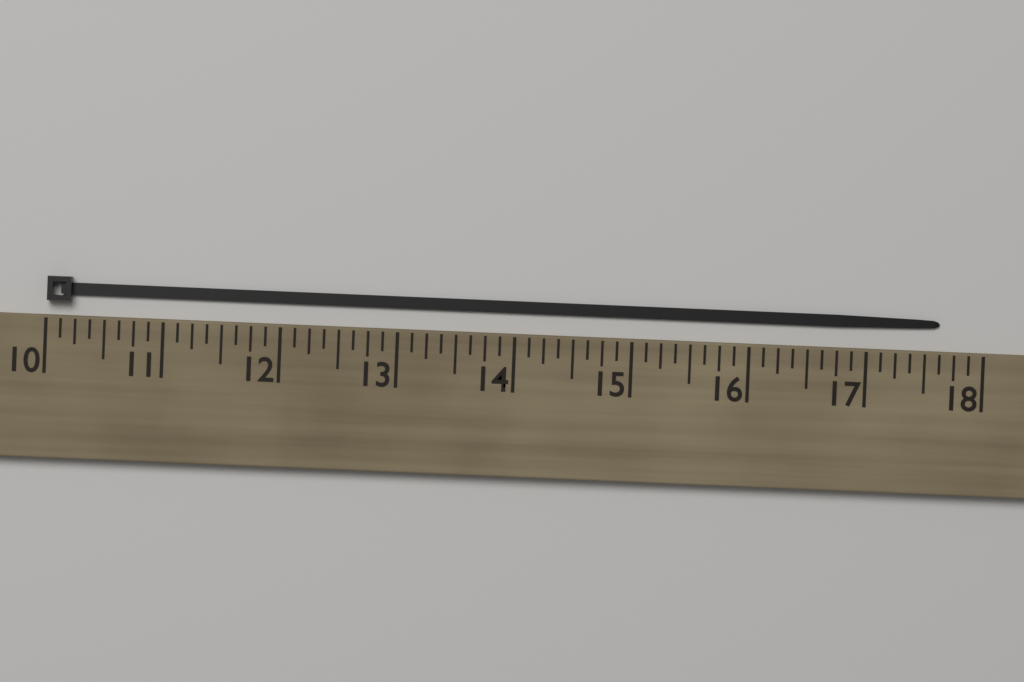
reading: 17.625 (no unit)
